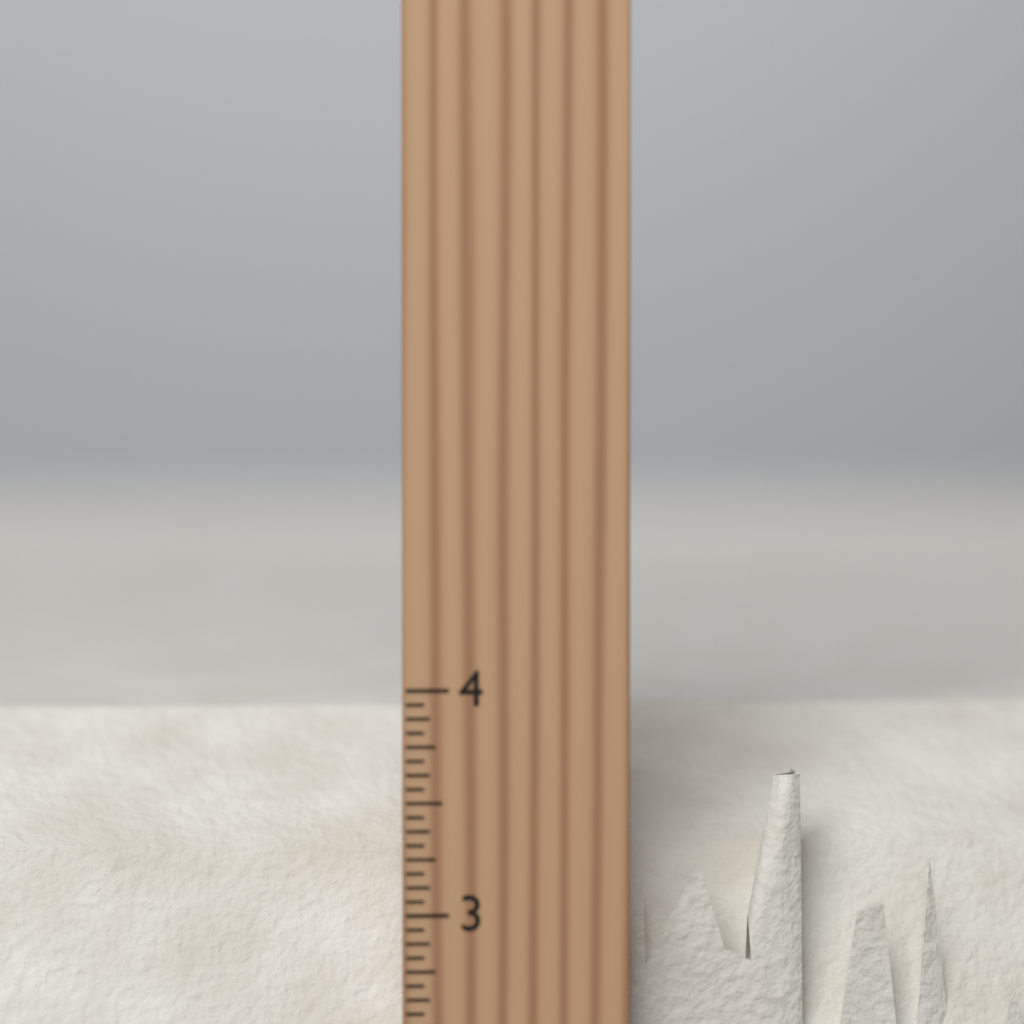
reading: 3.8125 inch
